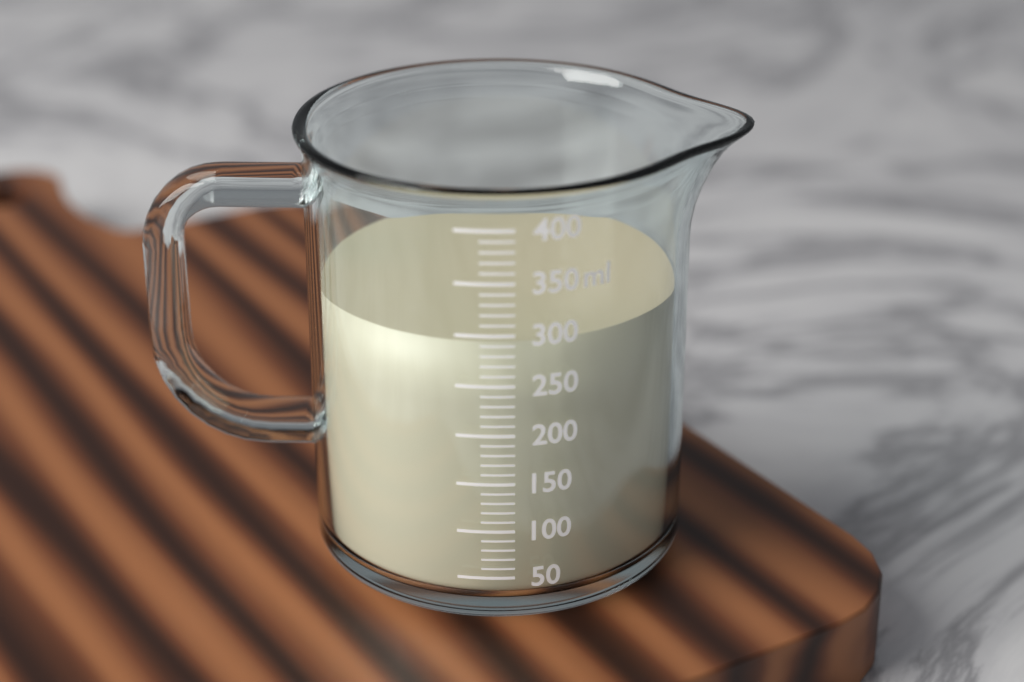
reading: 290 ml
